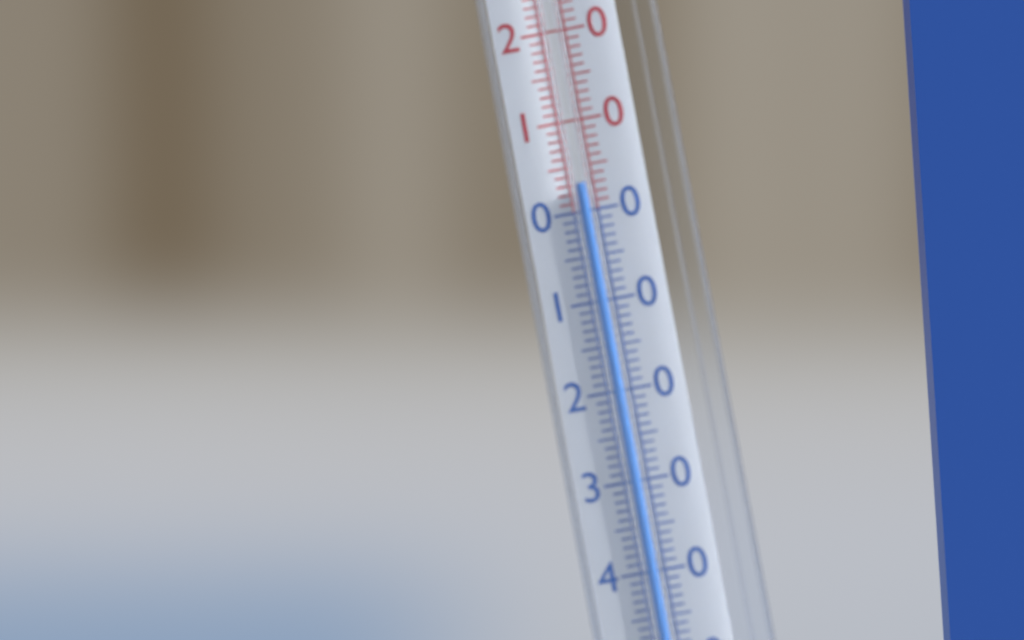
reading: 3 °C
